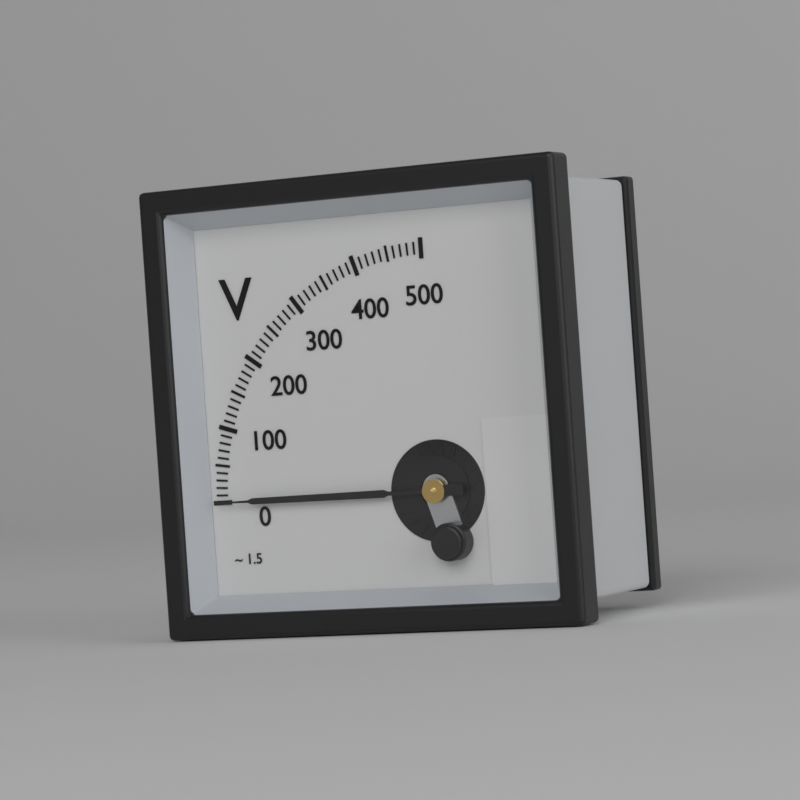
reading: 0 V
